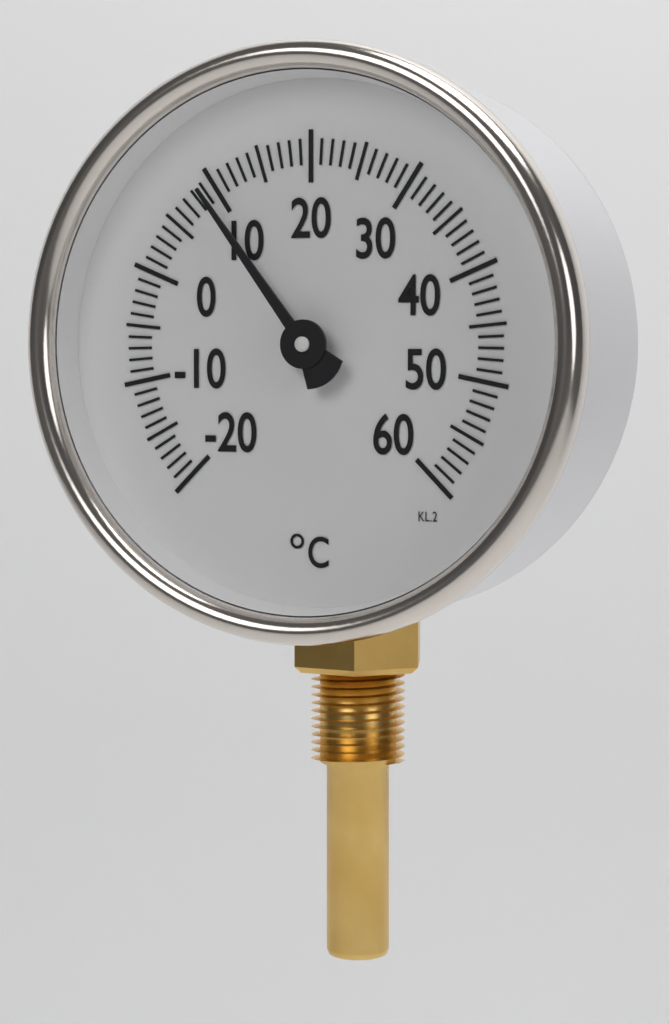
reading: 9 °C
